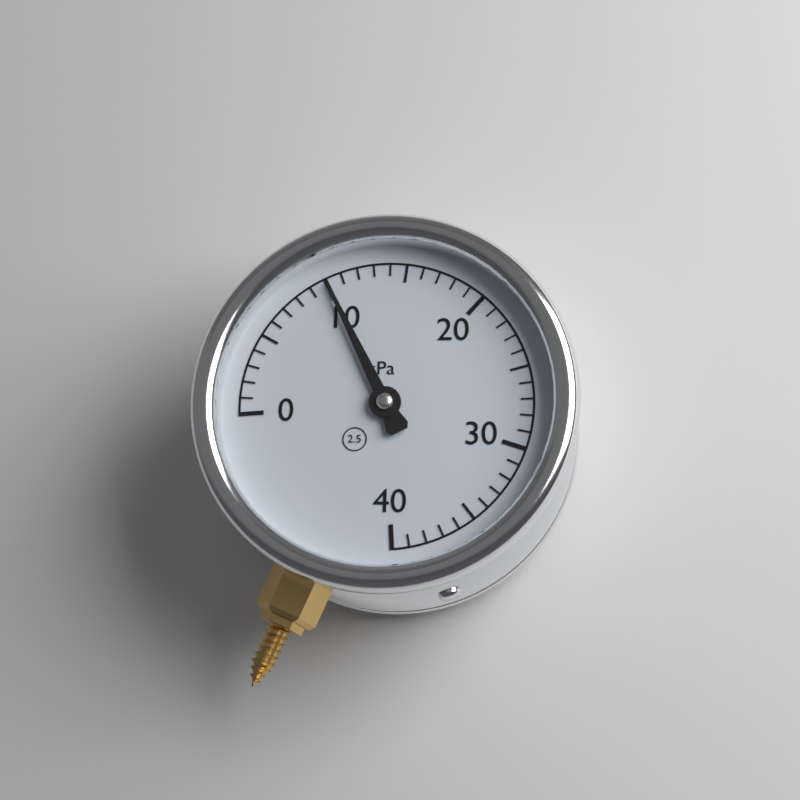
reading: 10 kPa
